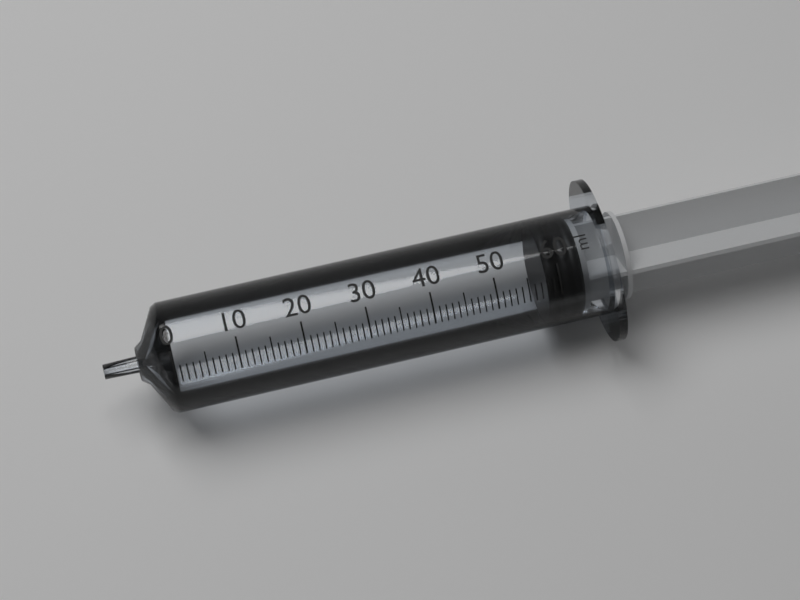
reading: 58 ml
